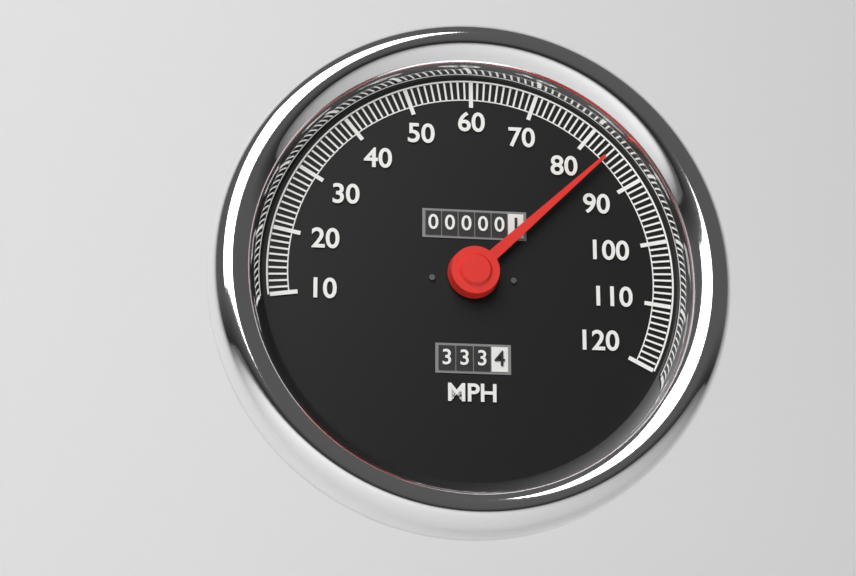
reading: 84 MPH
